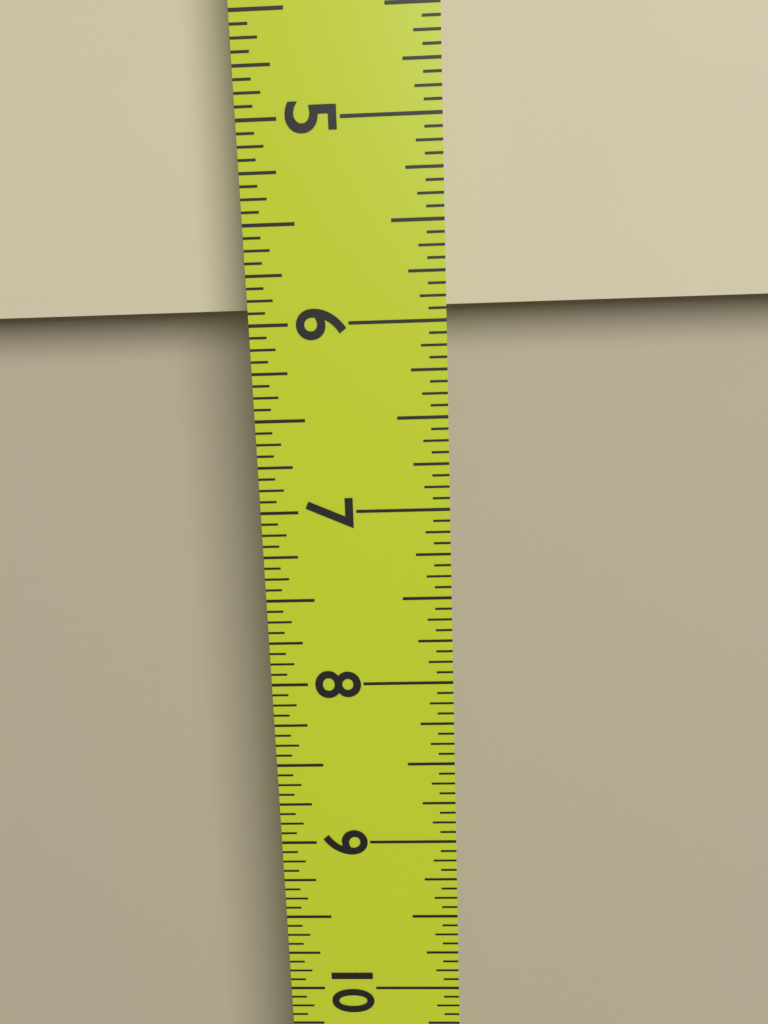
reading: 5.9375 in
